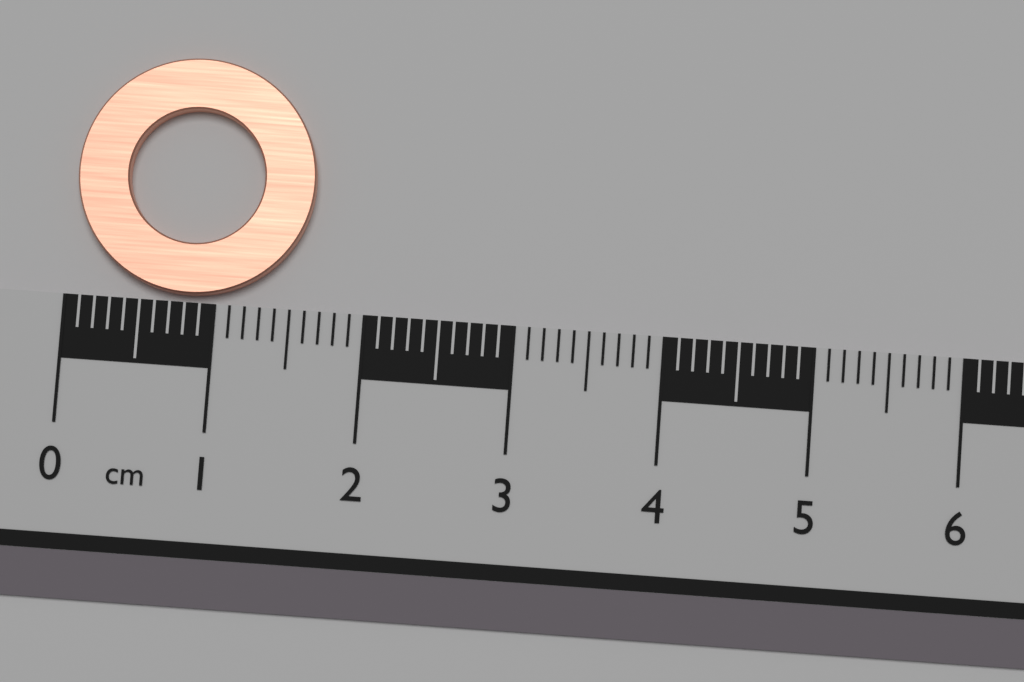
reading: 1.6 cm
